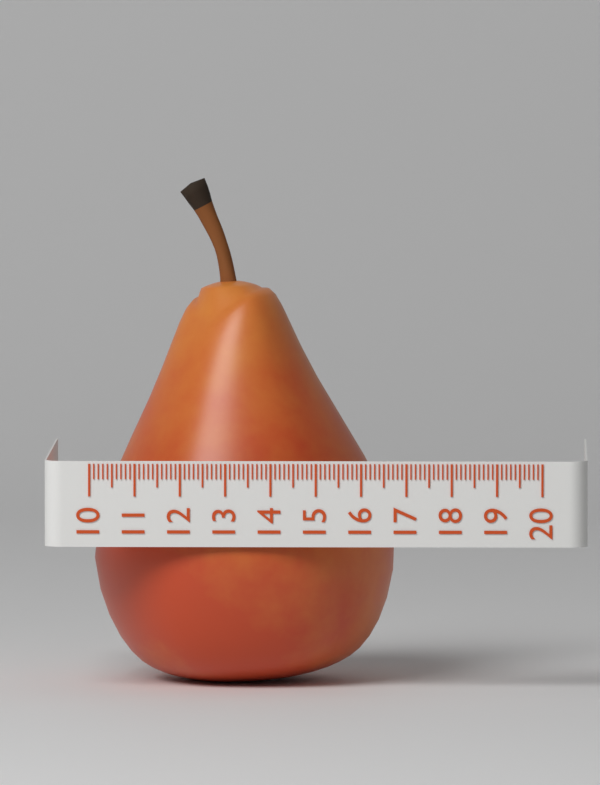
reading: 16.7 (no unit)
